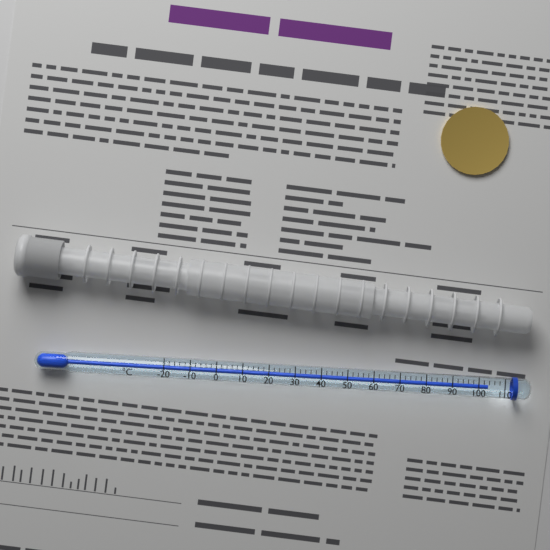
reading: 104 °C
